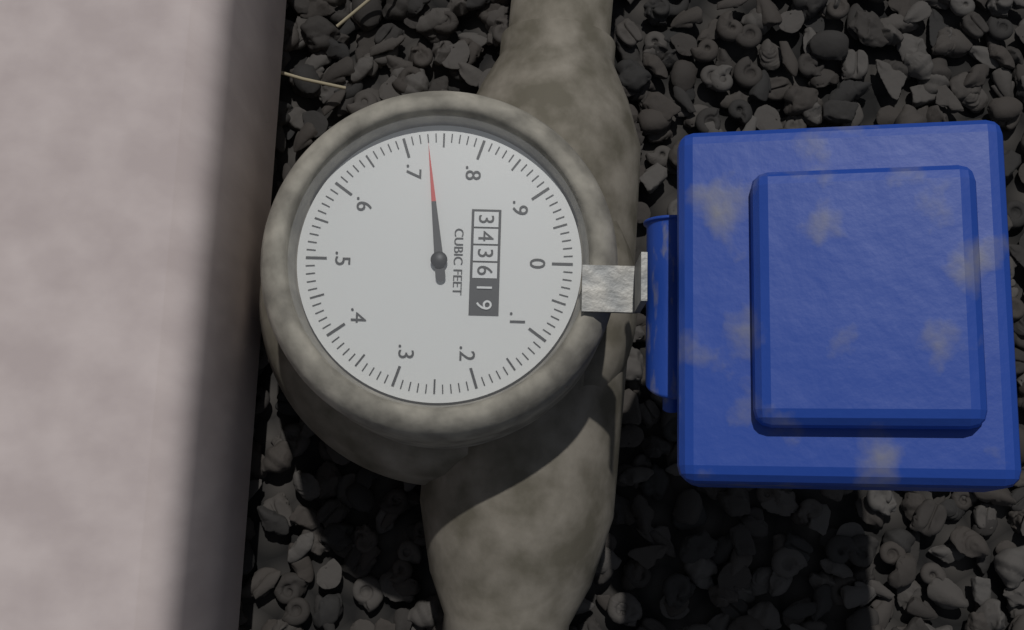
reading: 0.73 cubic feet
